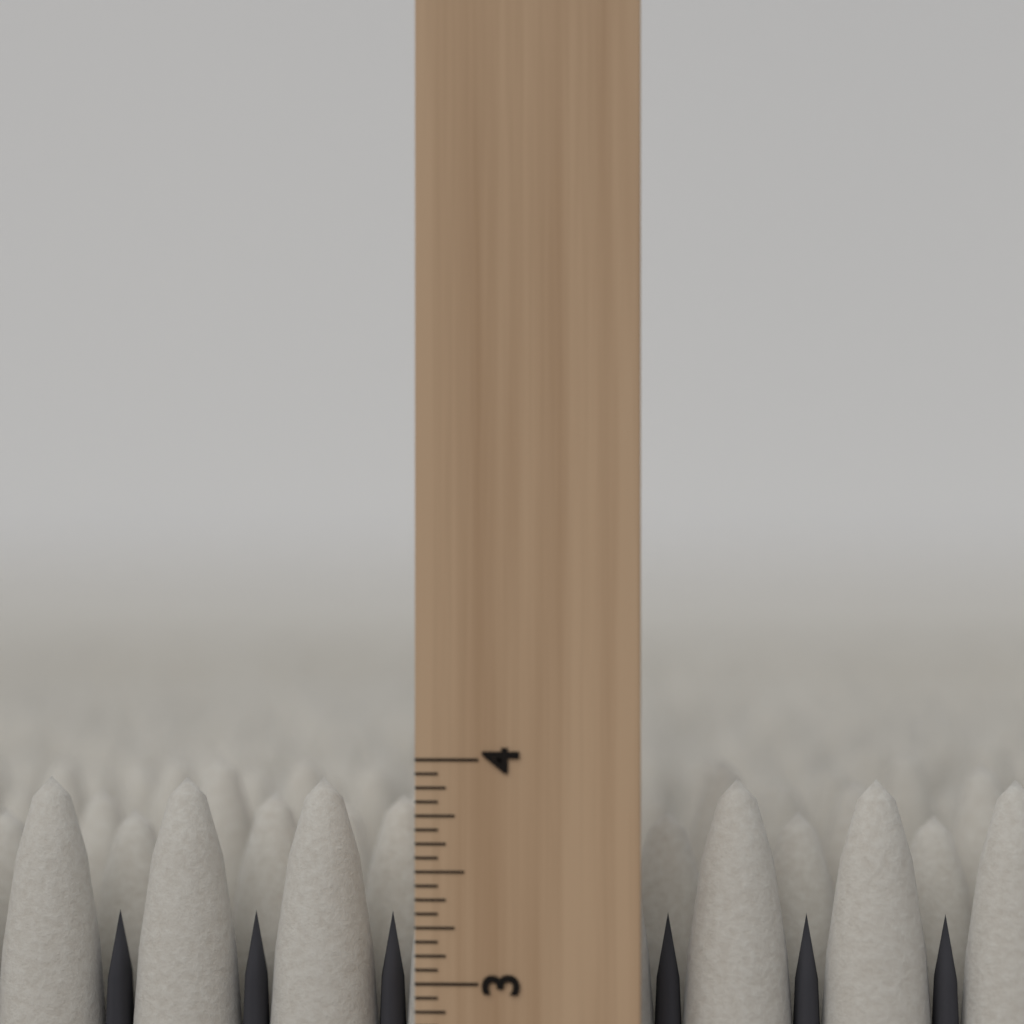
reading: 3.8750 inch
